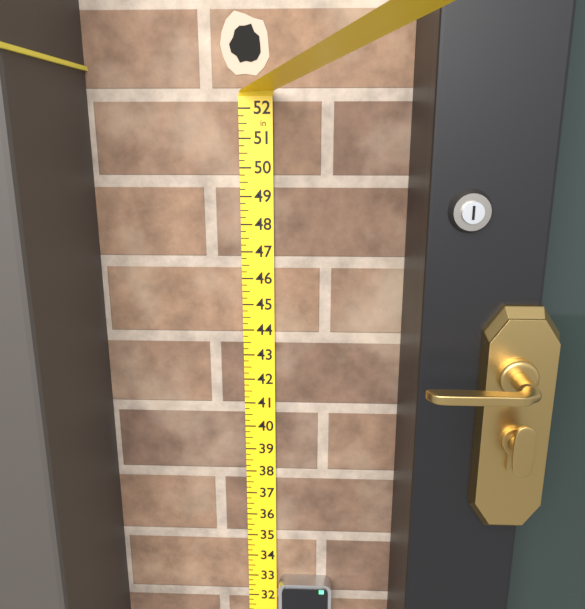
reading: 33.00 in
